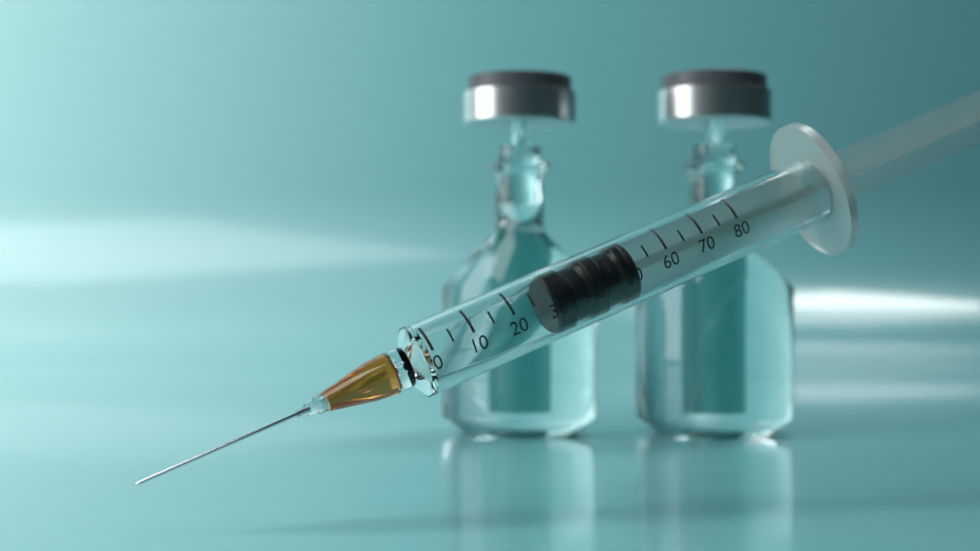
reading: 30 (no unit)
